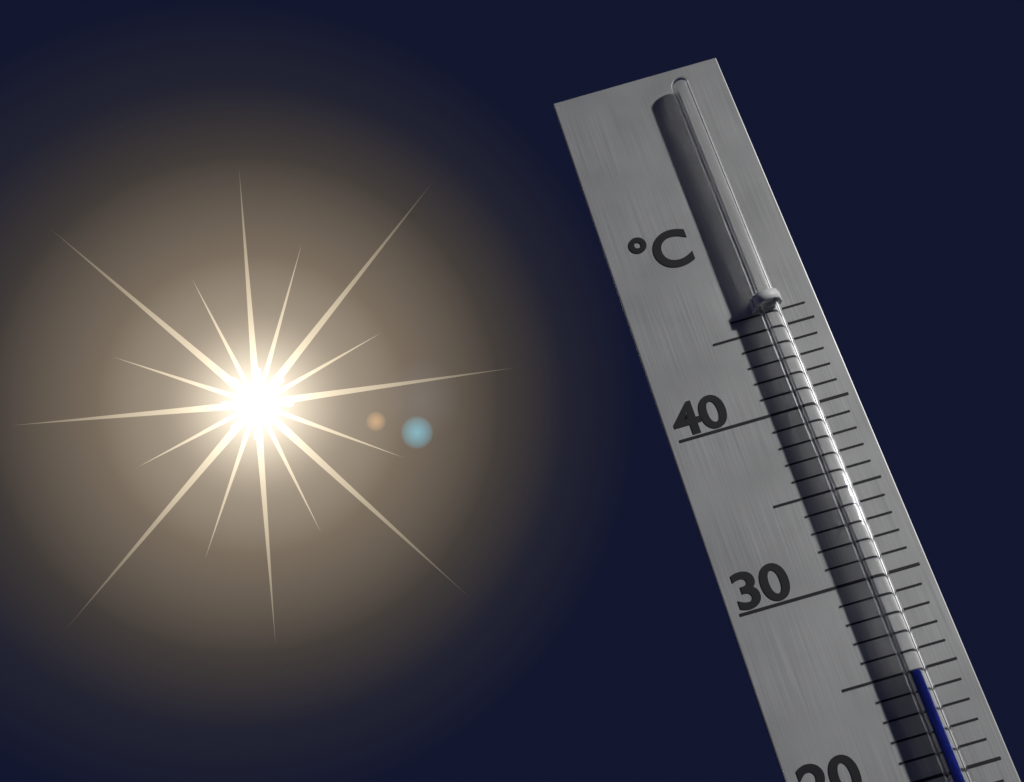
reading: 25 °C
